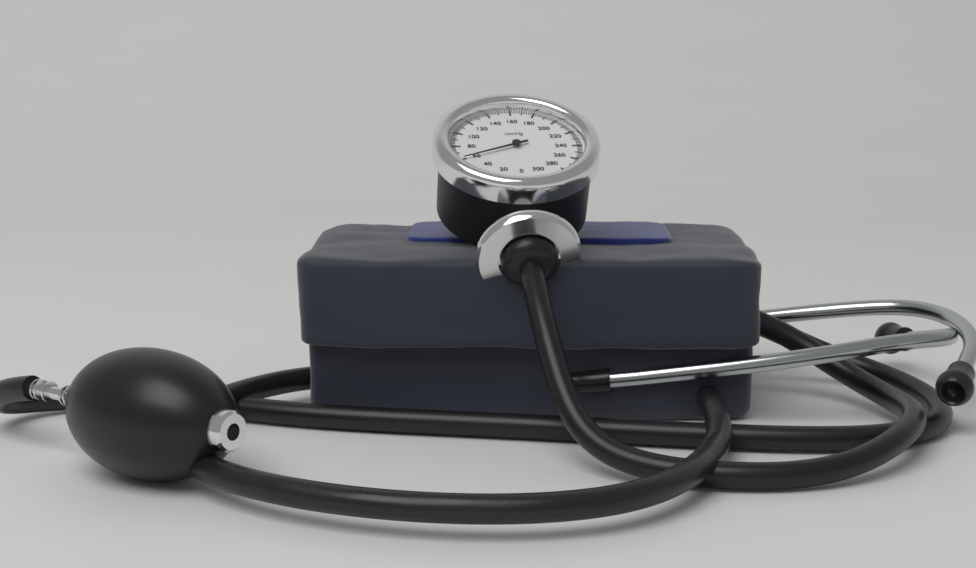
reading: 60 mmHg
